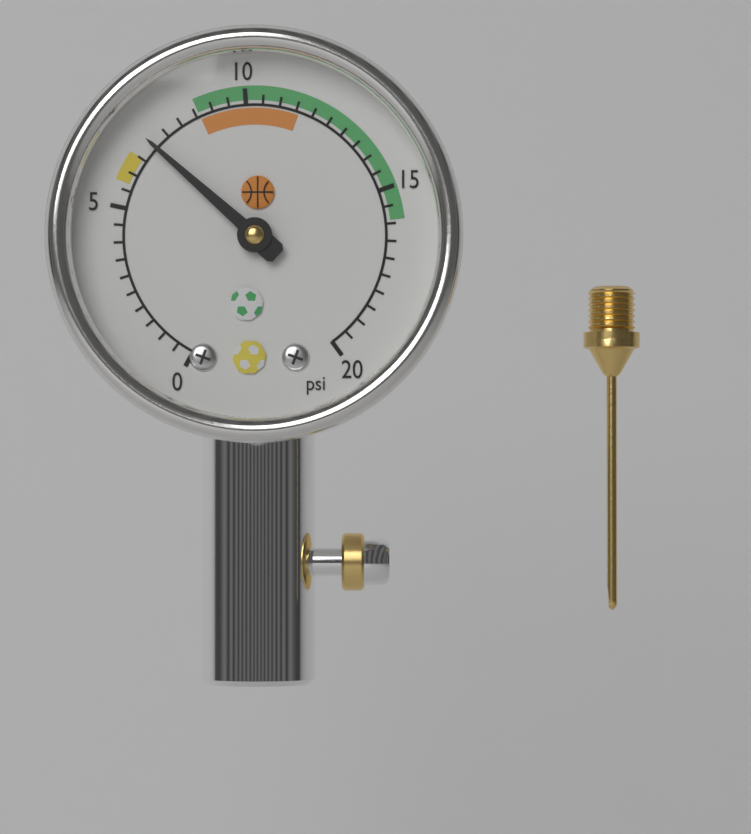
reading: 7.0 psi
